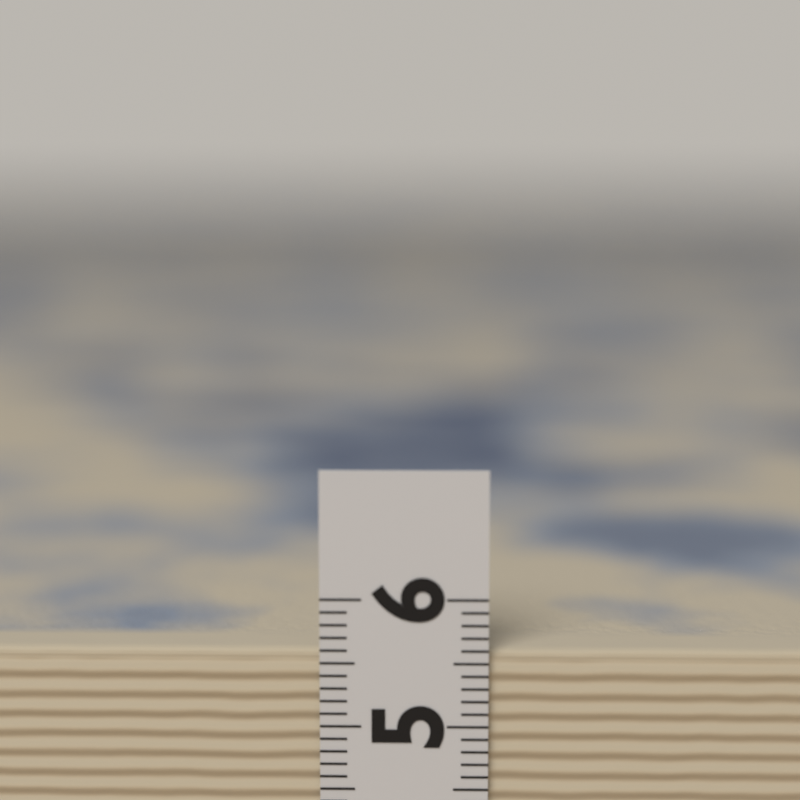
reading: 5.6 (no unit)
